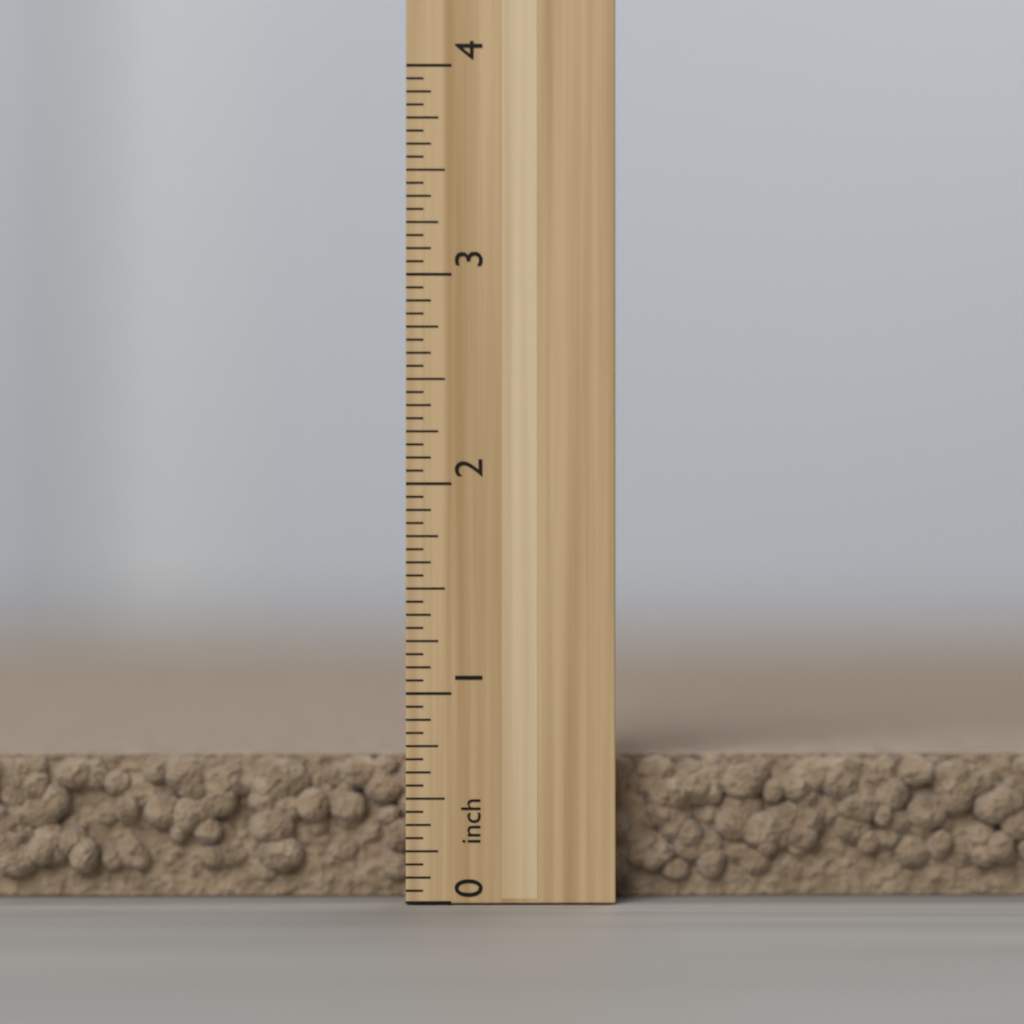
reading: 0.6875 inch
